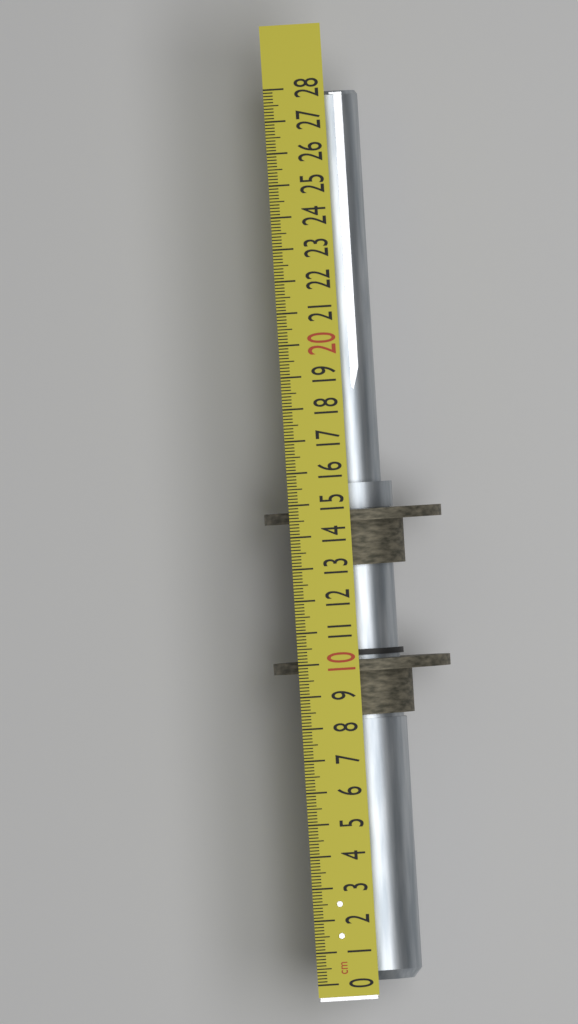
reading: 27.9 cm
